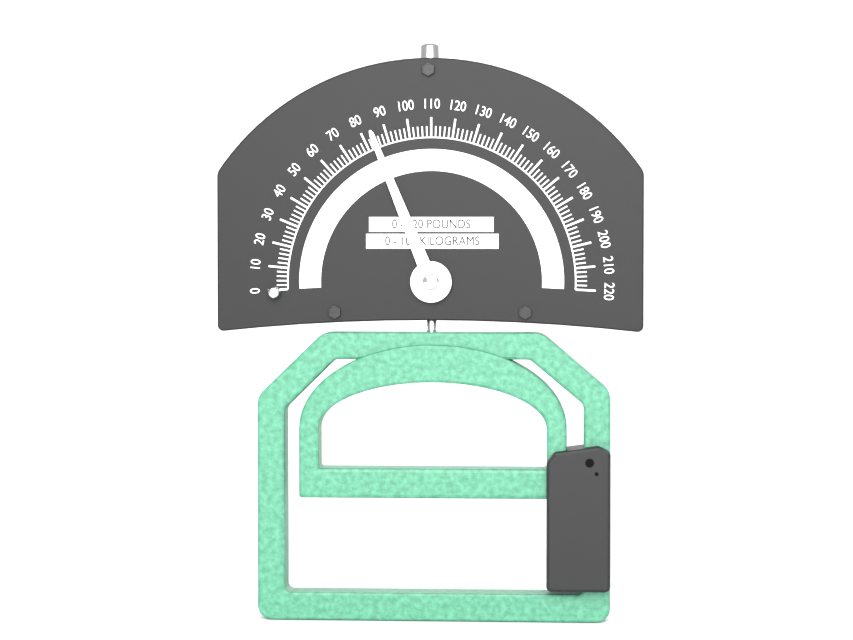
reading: 84 lb
